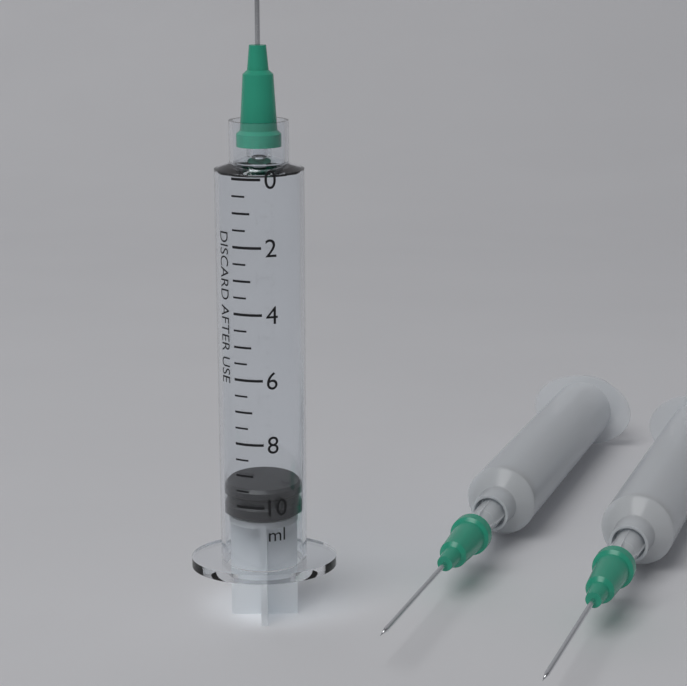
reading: 9.5 ml
